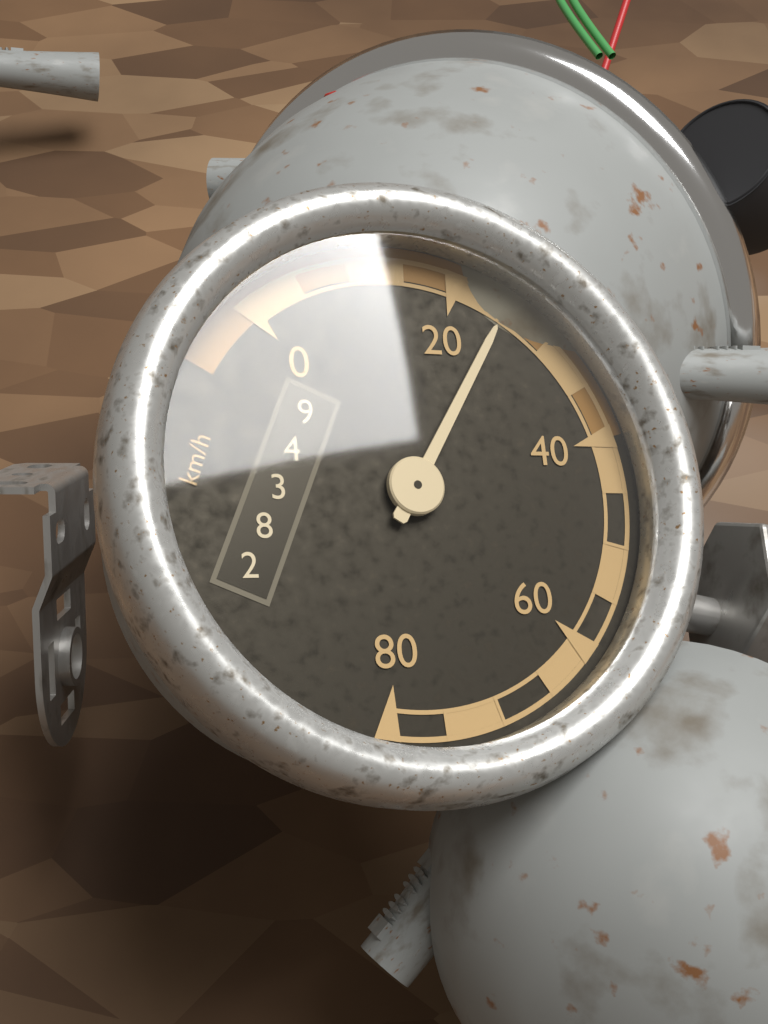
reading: 25 km/h
